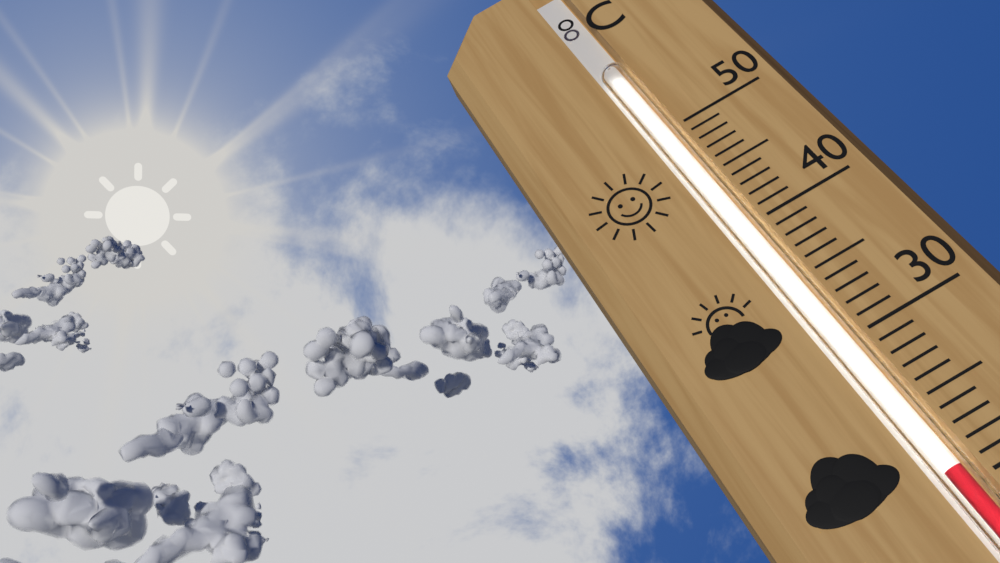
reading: 21 °C
